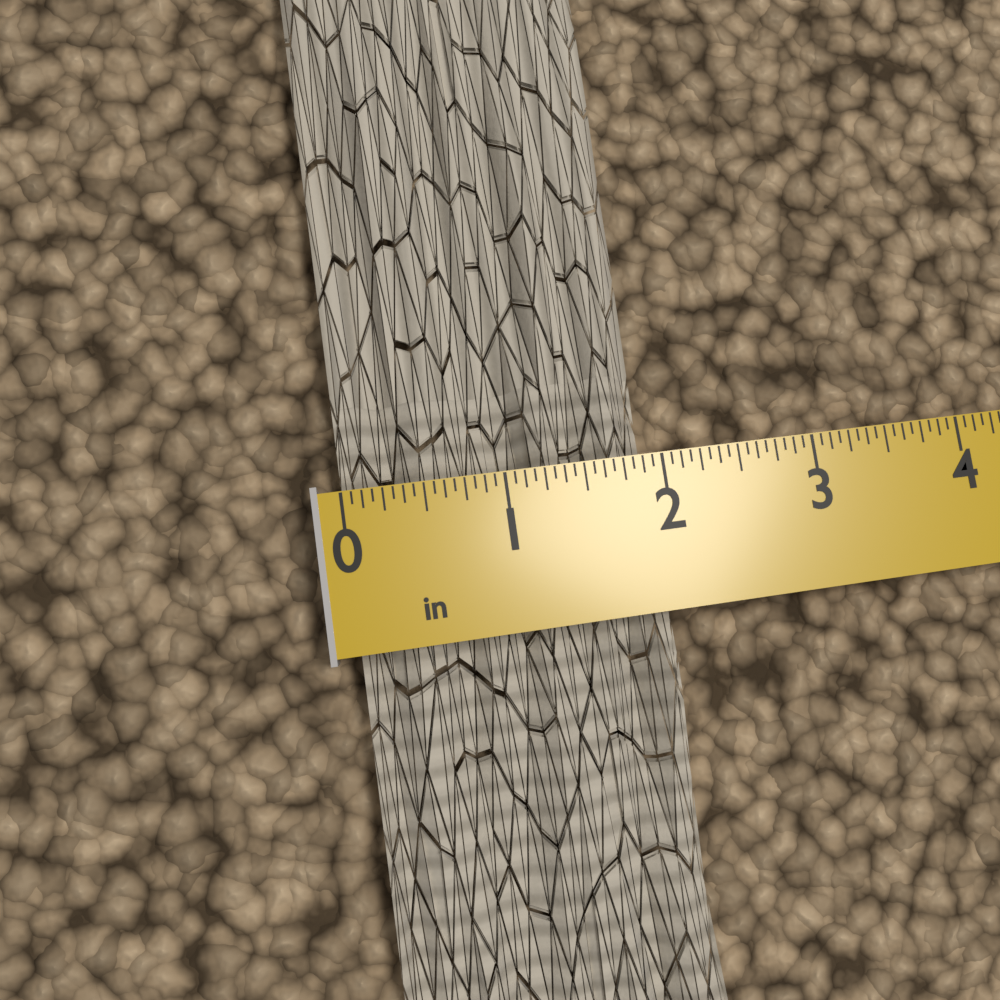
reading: 1.9375 in
